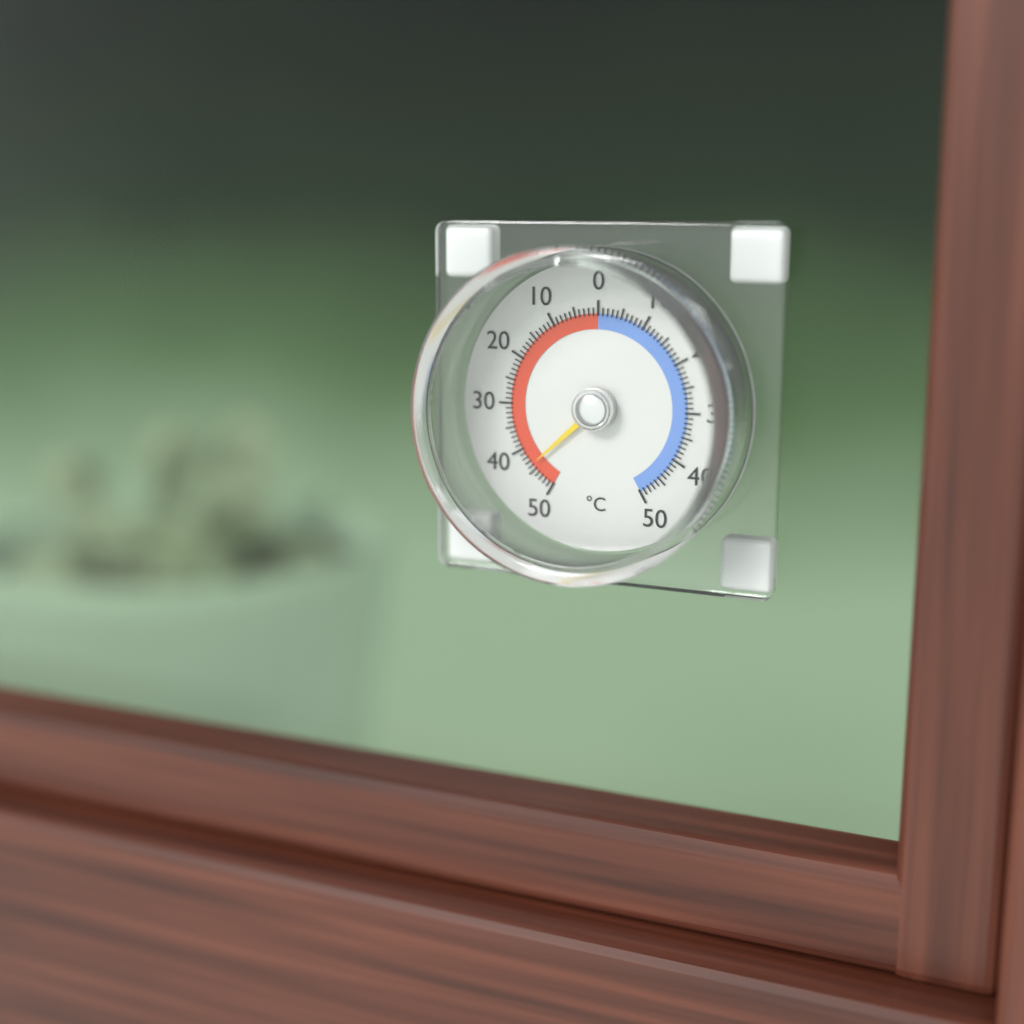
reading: 44 °C
